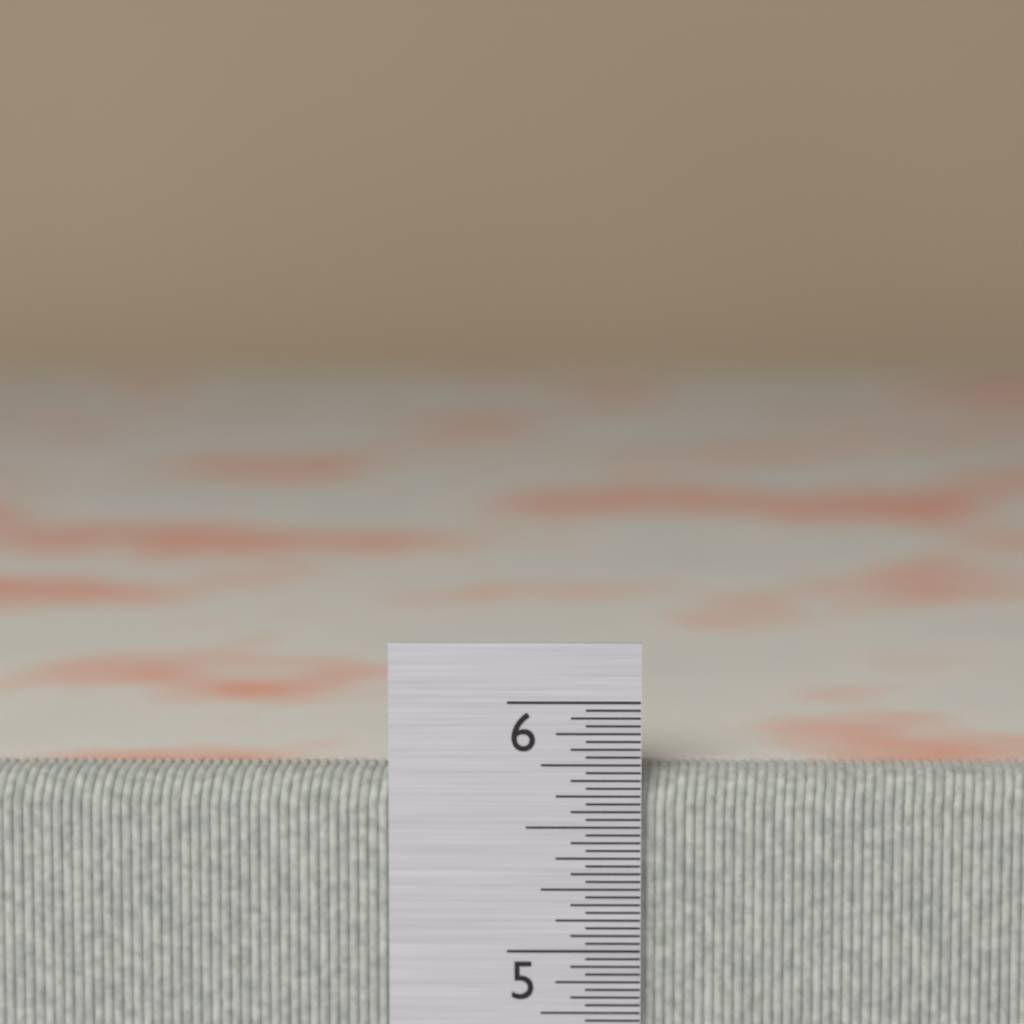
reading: 5.71875 in
